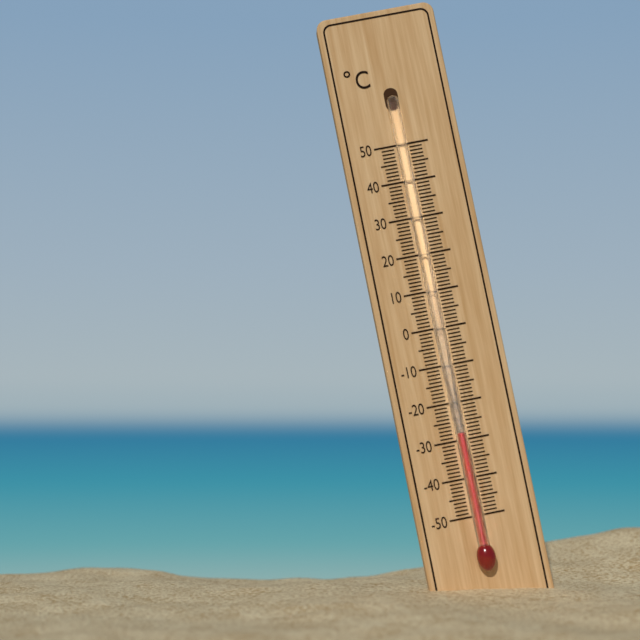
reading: -28 °C
